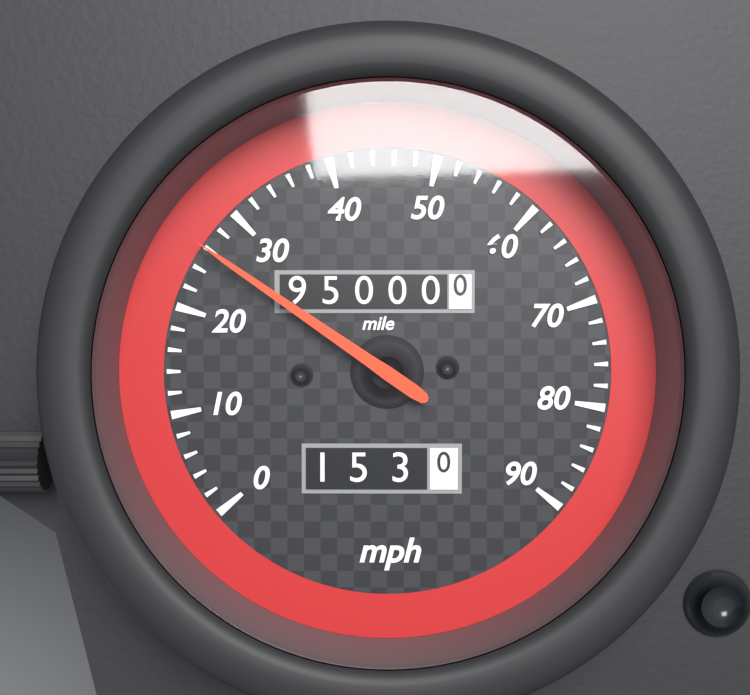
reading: 26 mph
